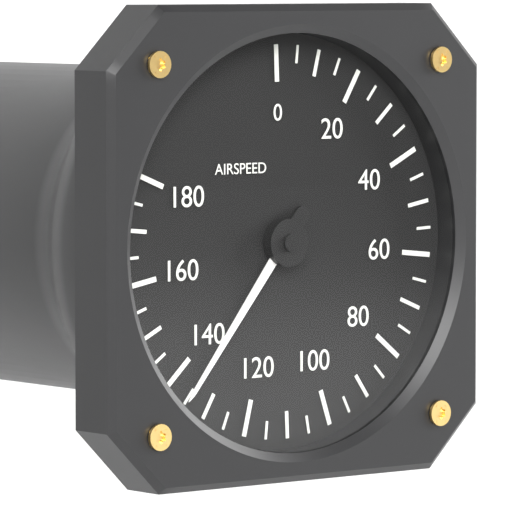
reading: 135 (no unit)
